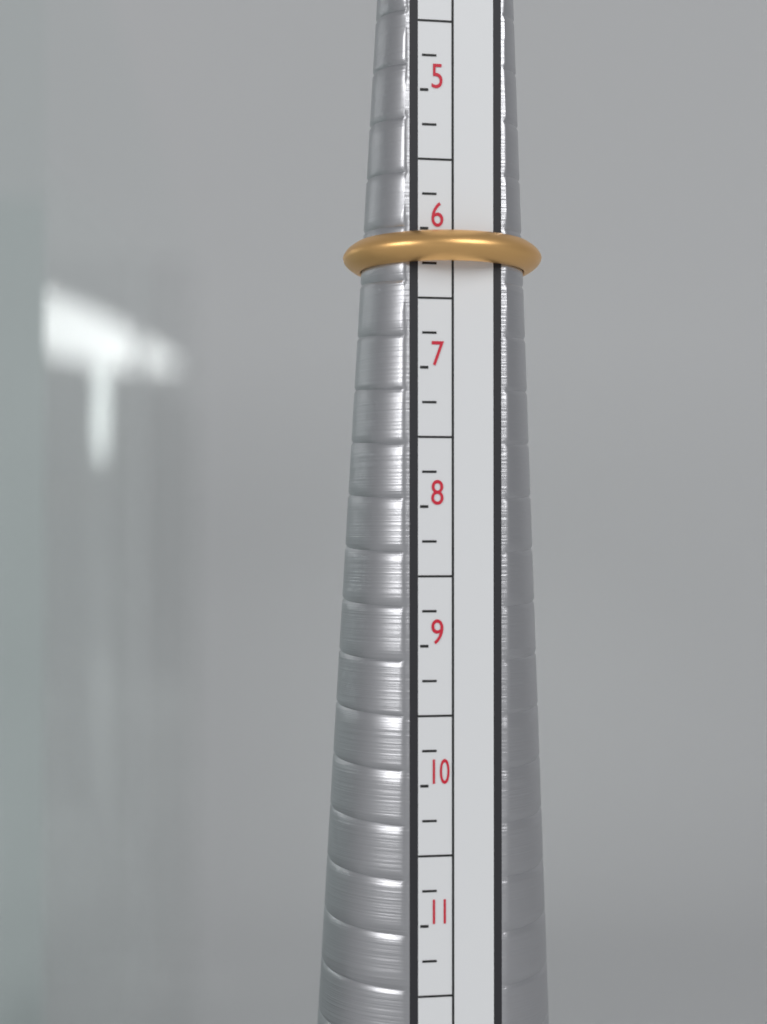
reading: 6.25 (no unit)
